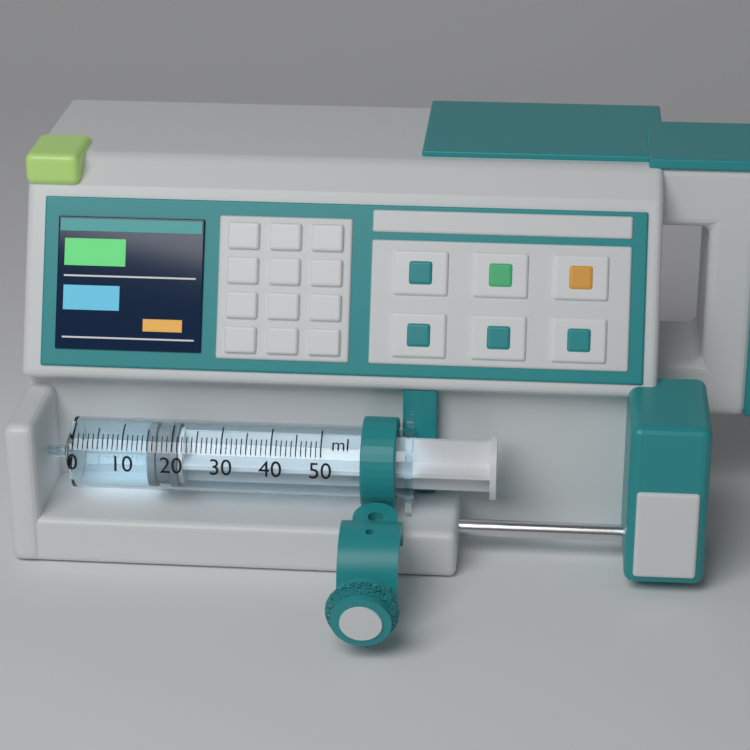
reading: 15 ml
